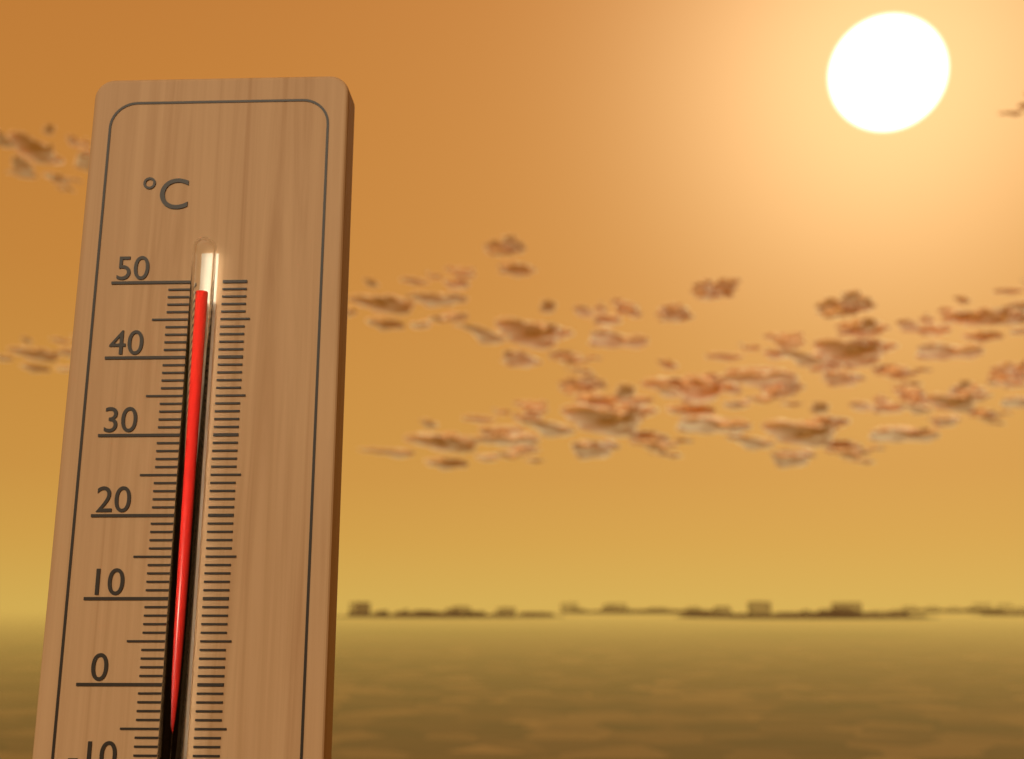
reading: 48 °C
